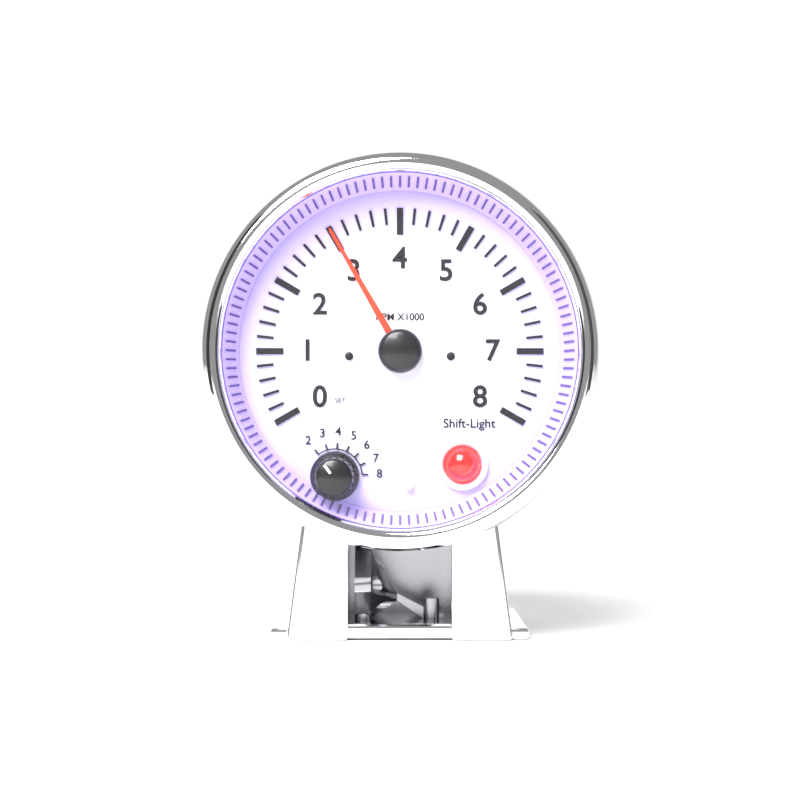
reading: 3.0 RPM x1000
